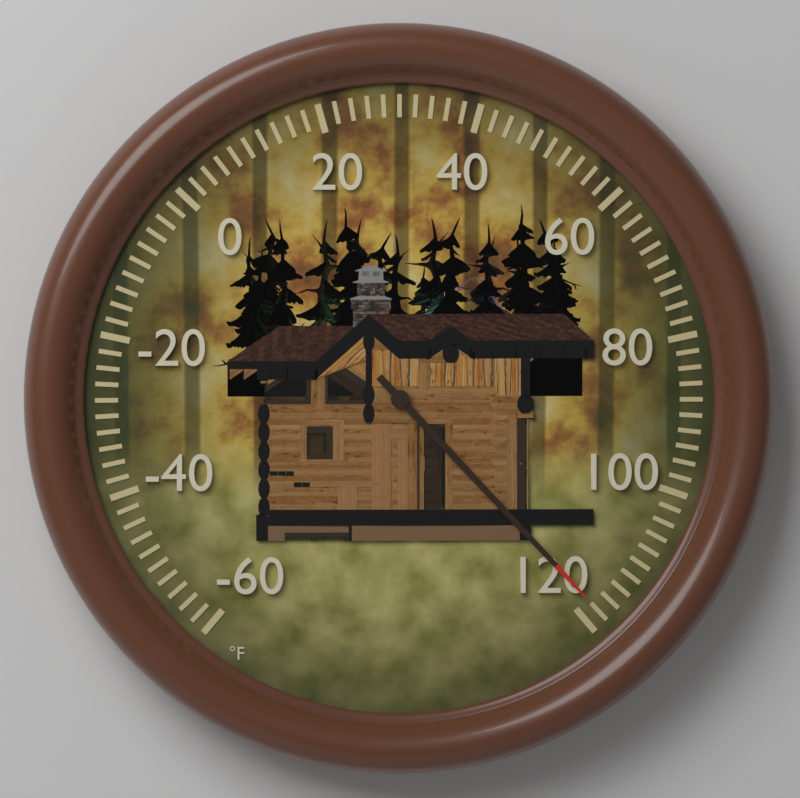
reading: 118 °F
